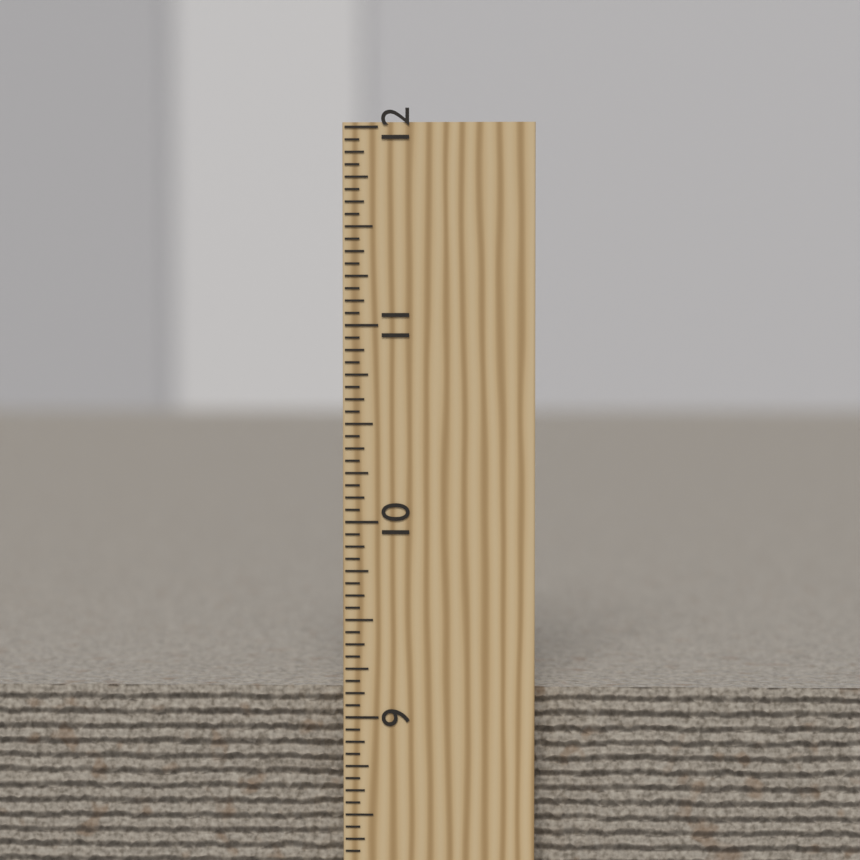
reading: 9.1250 inch
